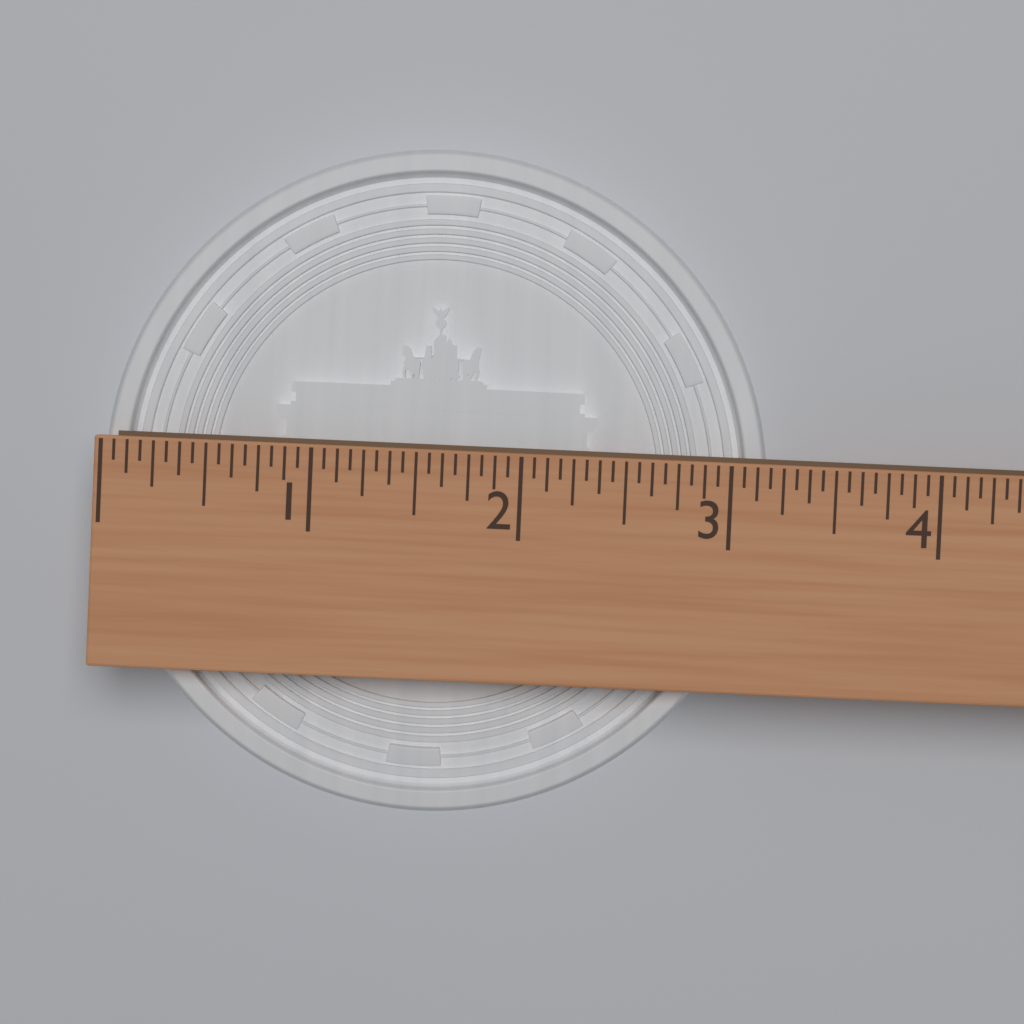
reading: 3.1875 (no unit)
